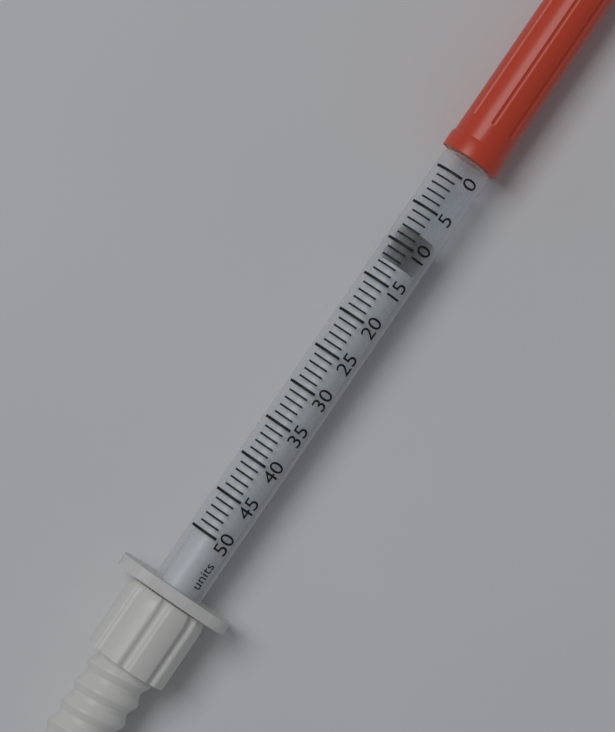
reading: 8 units
